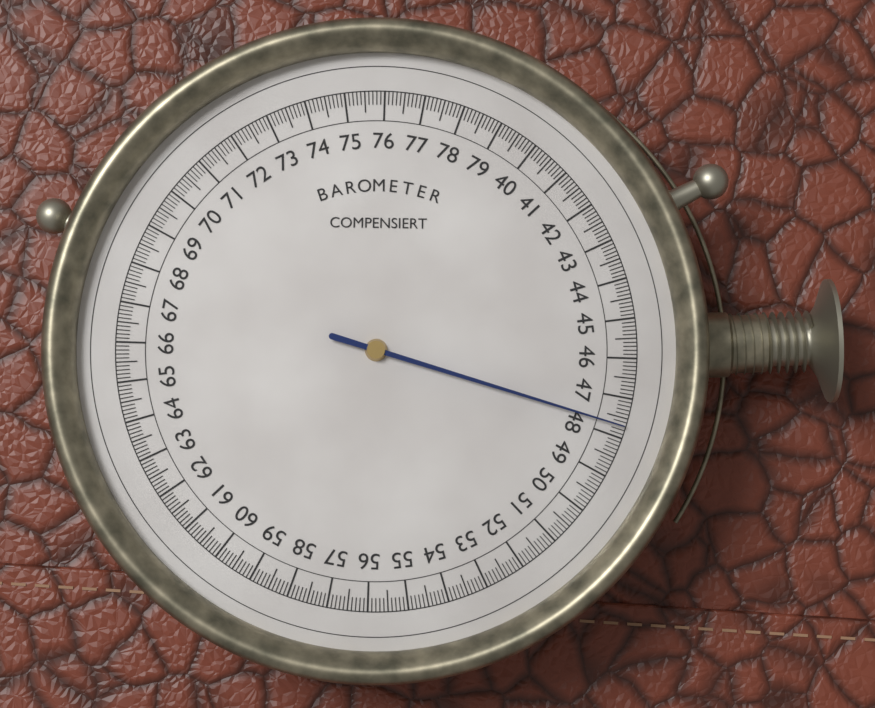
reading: 47.7 (no unit)
